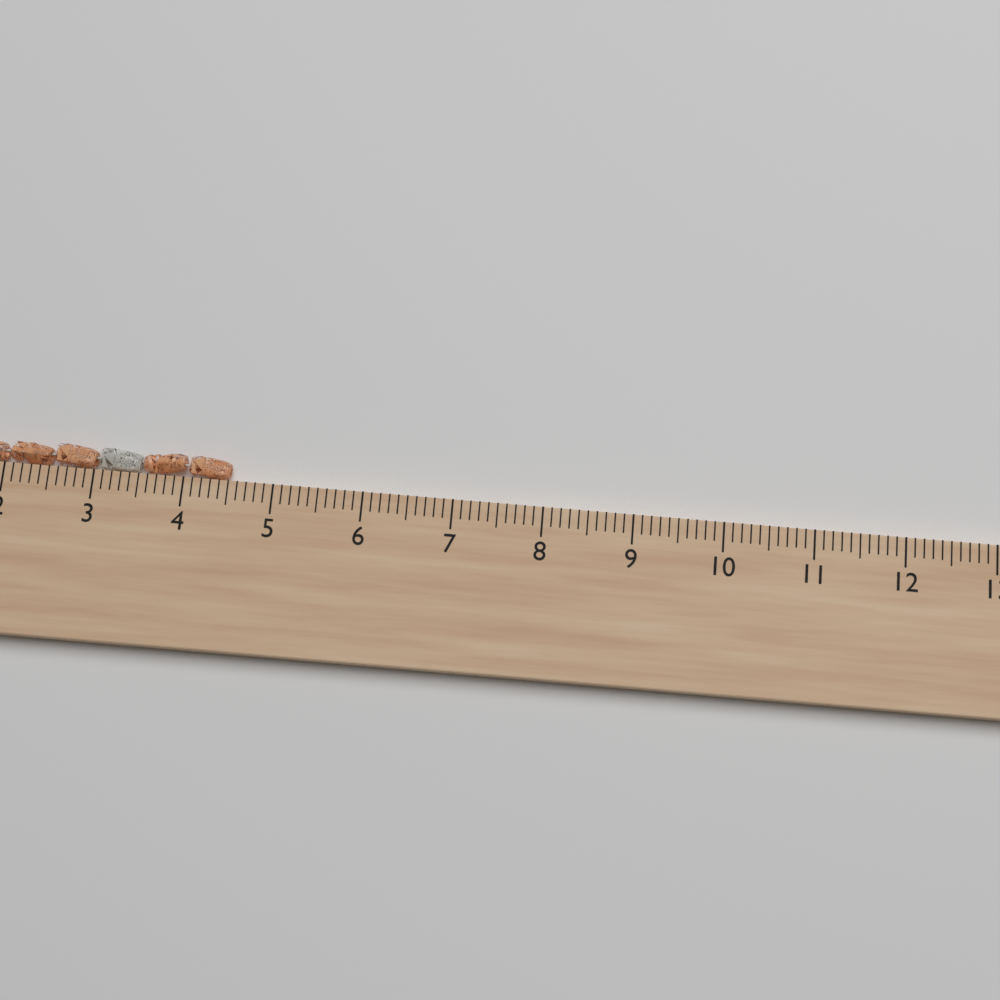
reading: 4.5 cm
